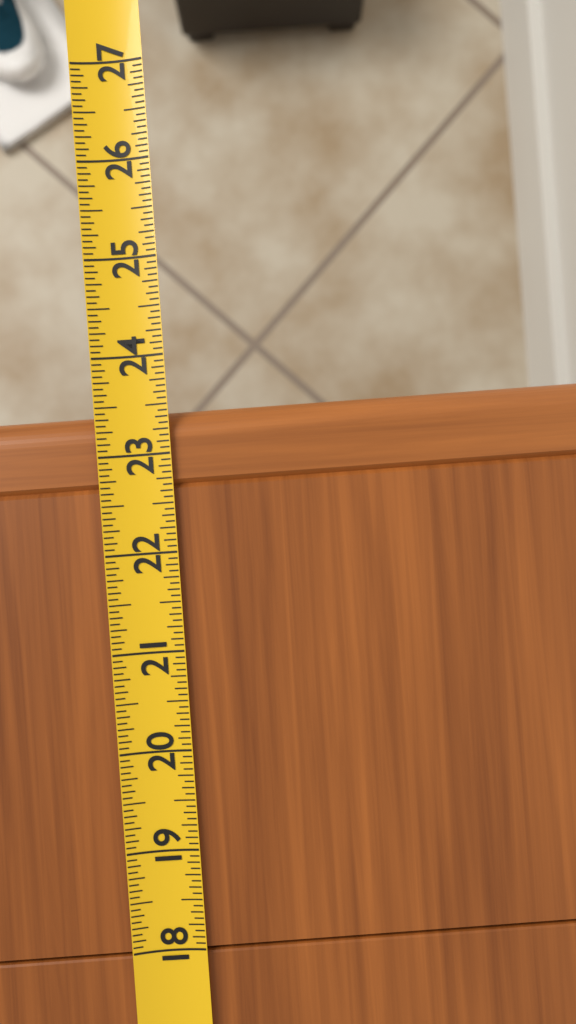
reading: 23.4375 (no unit)
